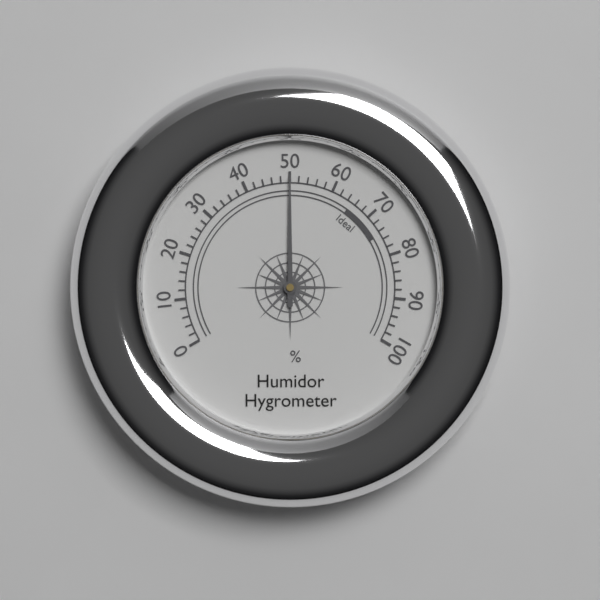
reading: 50 %
